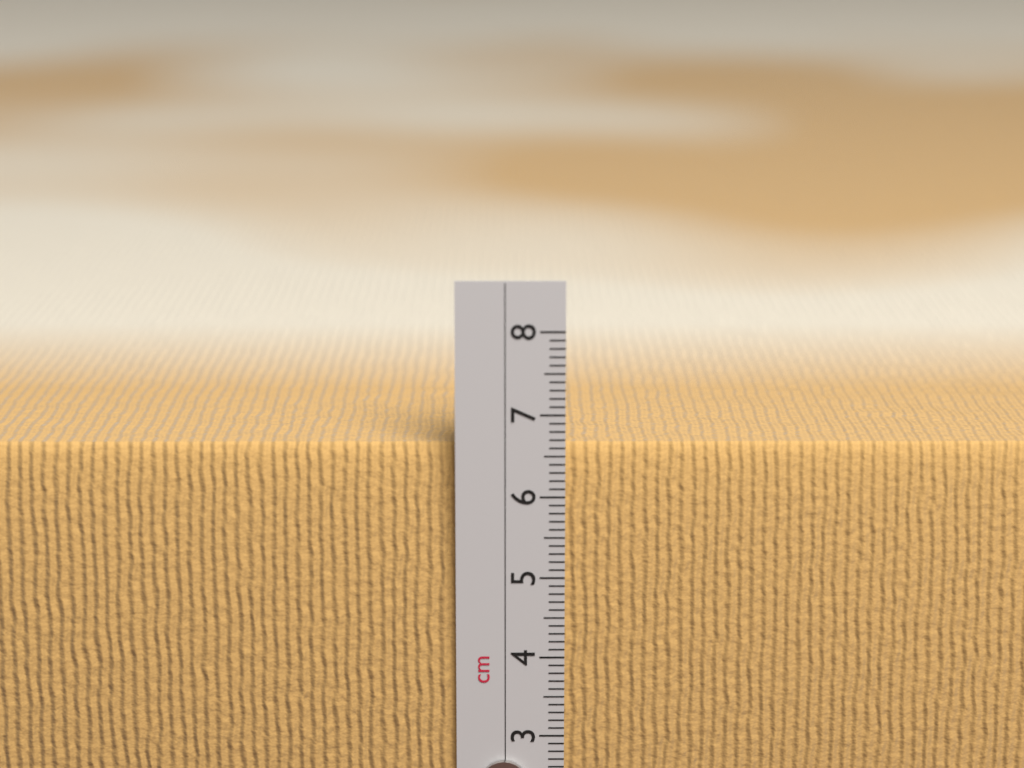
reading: 6.6 cm
